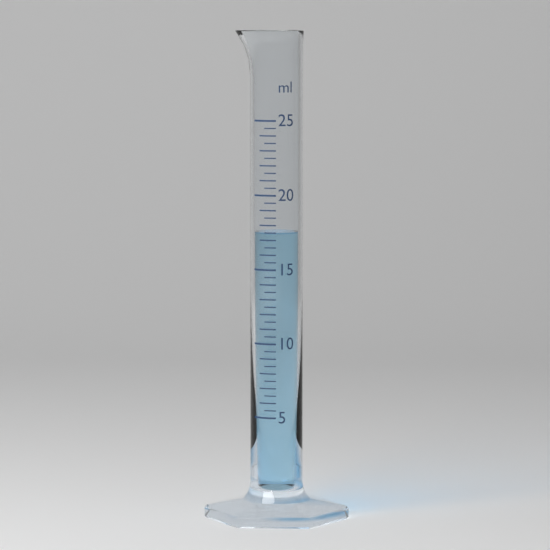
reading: 17.5 ml
